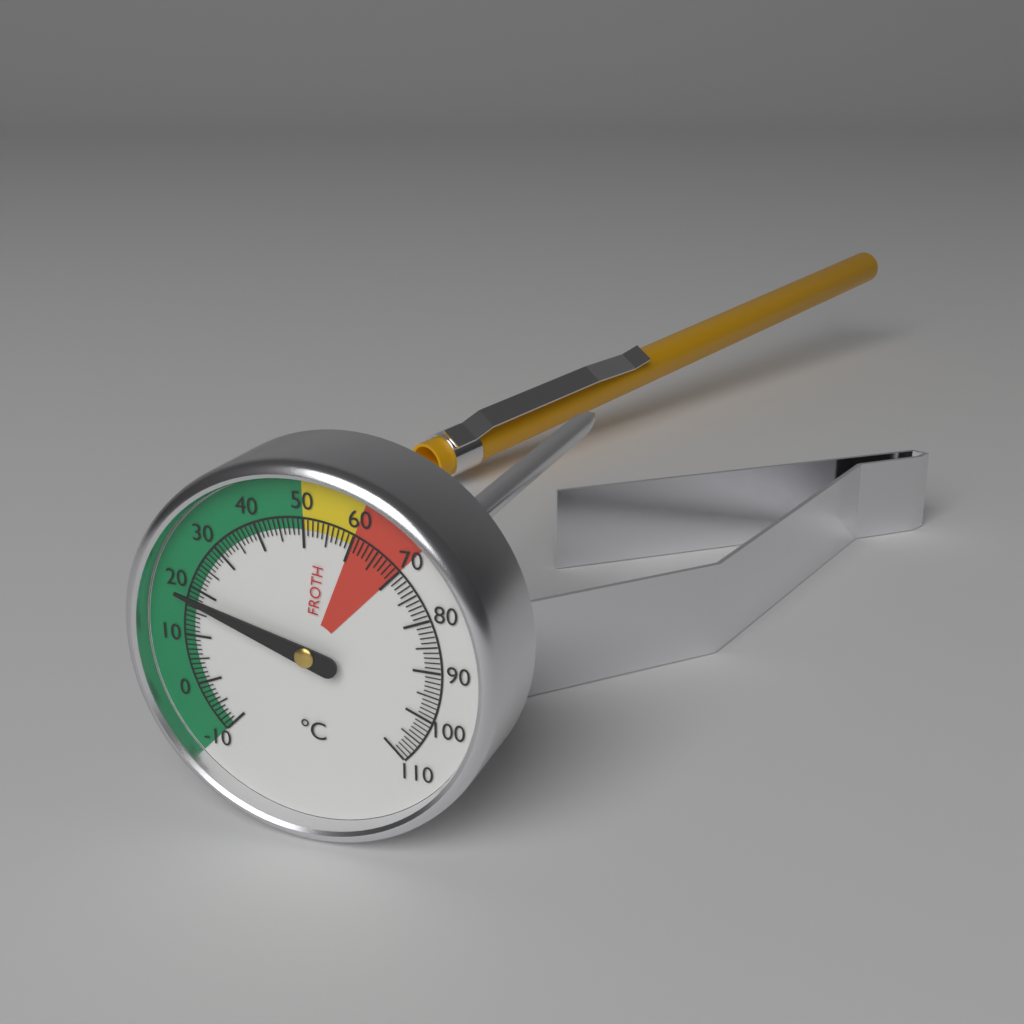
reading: 18 °C
